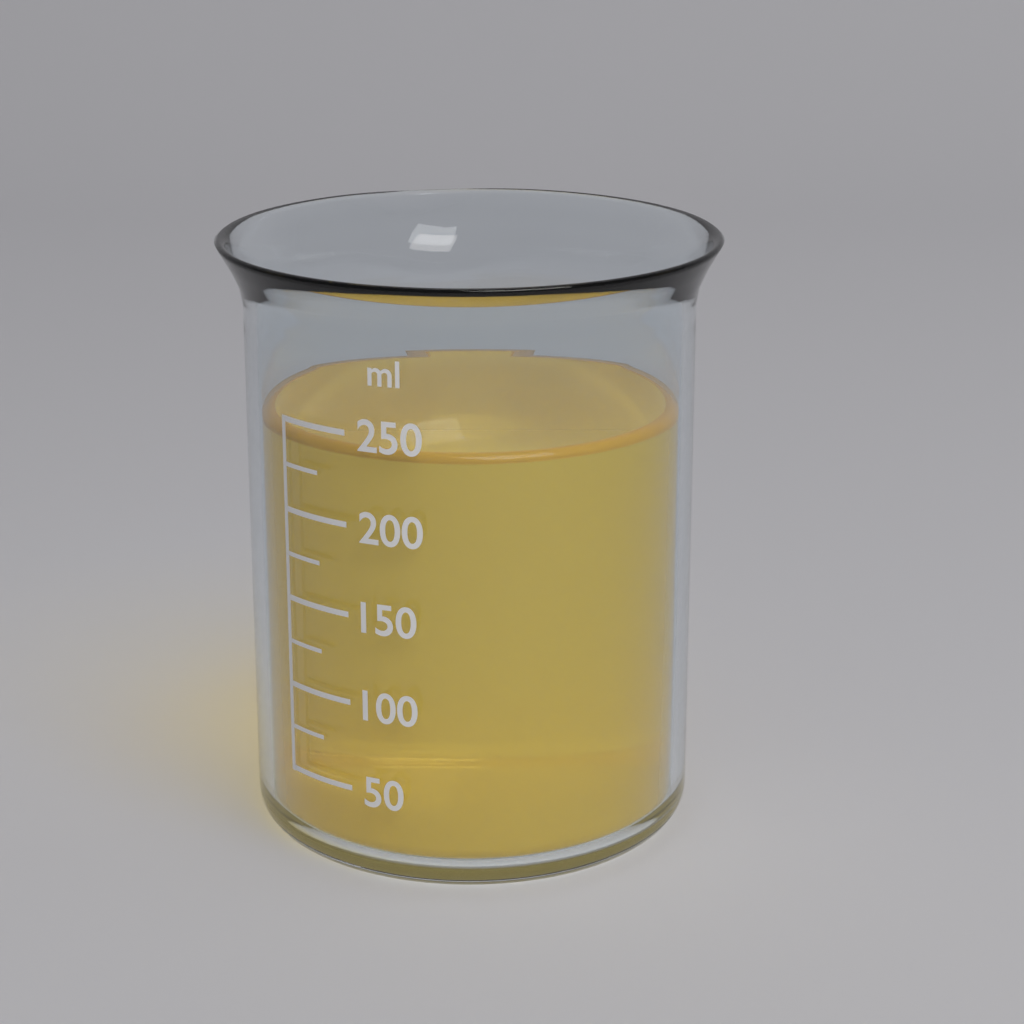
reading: 240 ml
